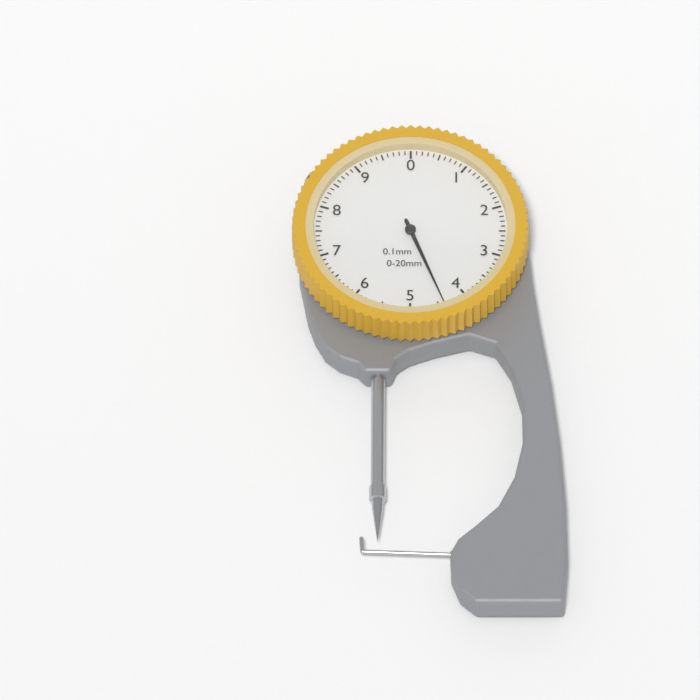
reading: 4.4 mm
